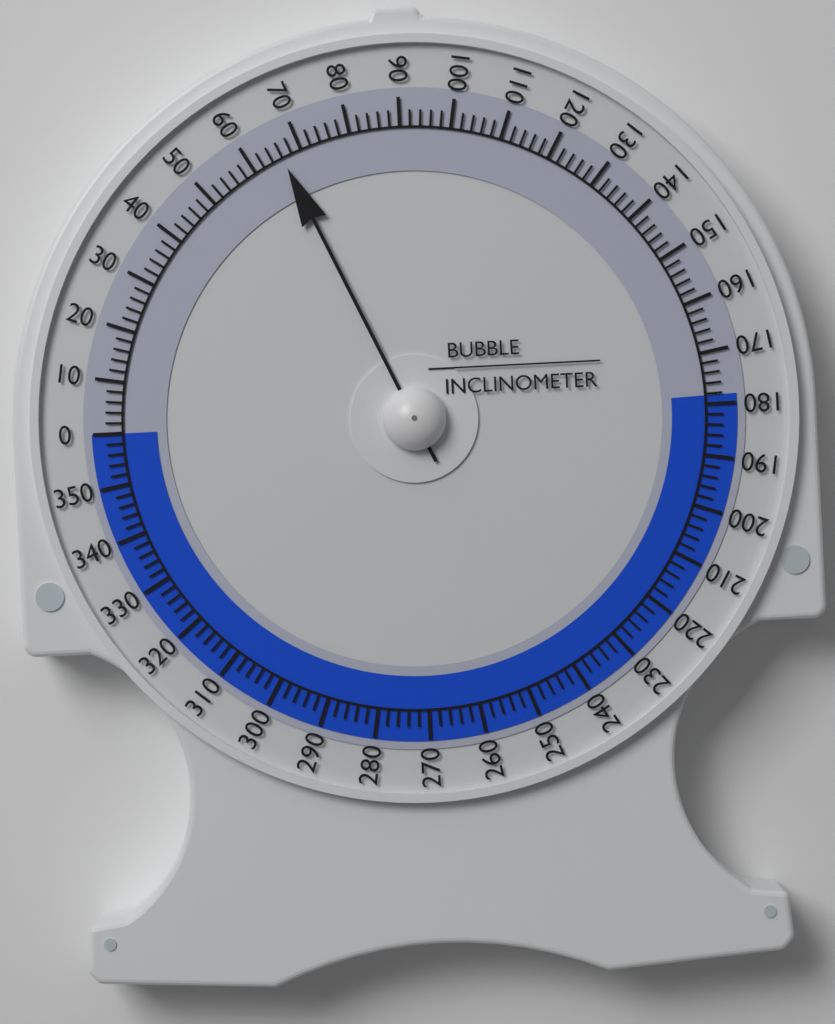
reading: 66 (no unit)
